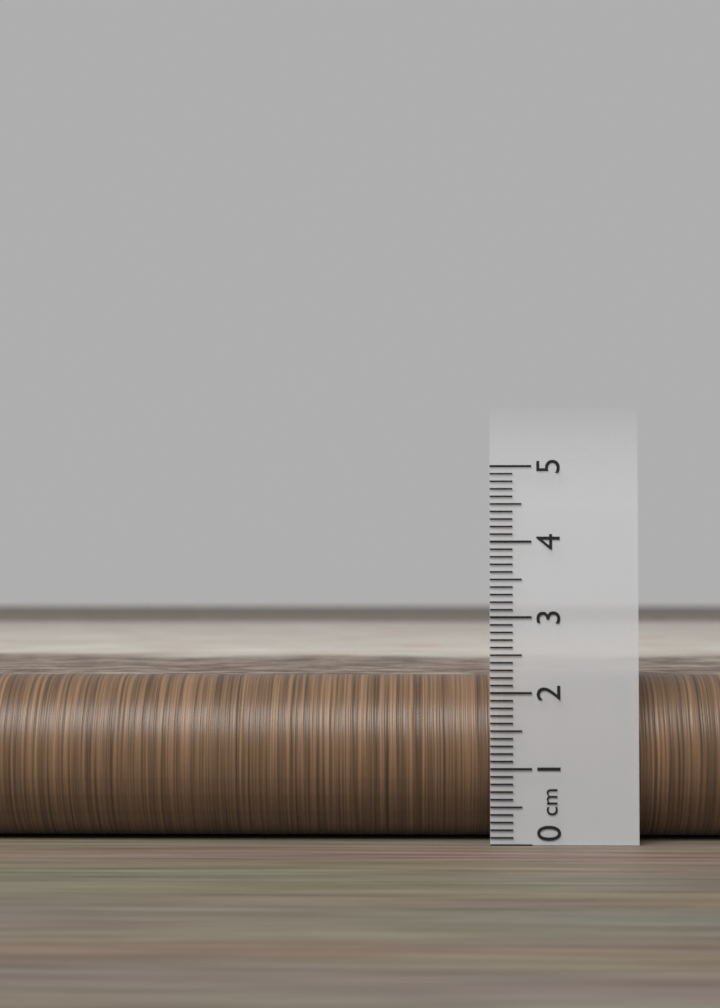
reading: 2.2 cm
